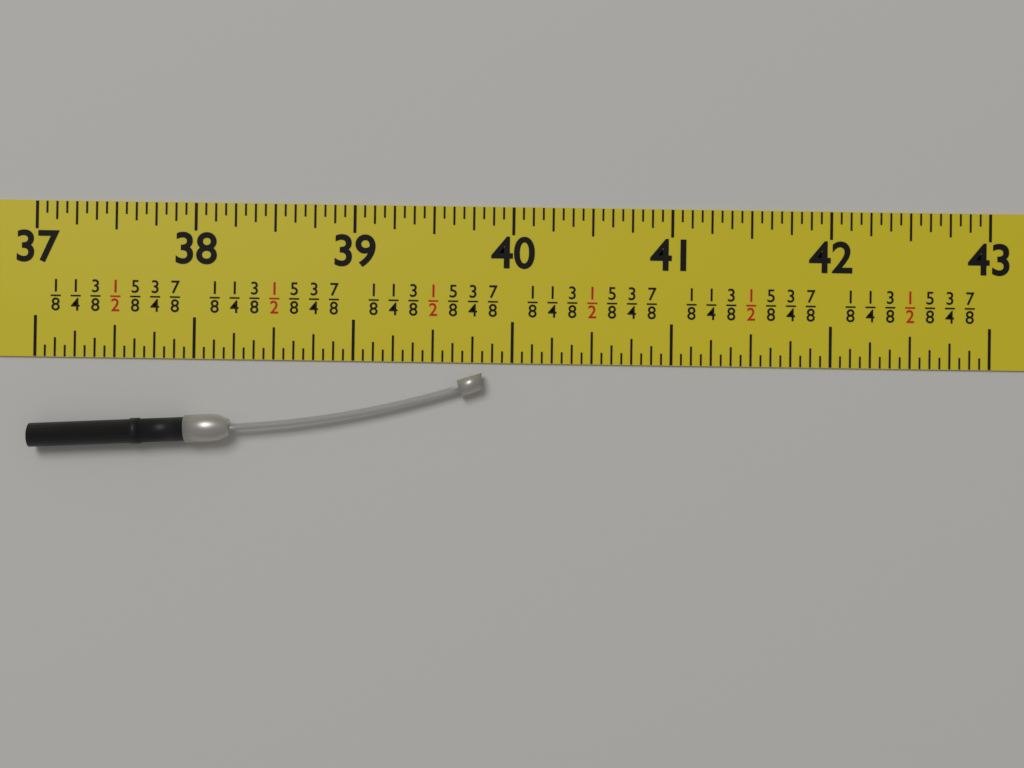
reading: 39.8125 in
